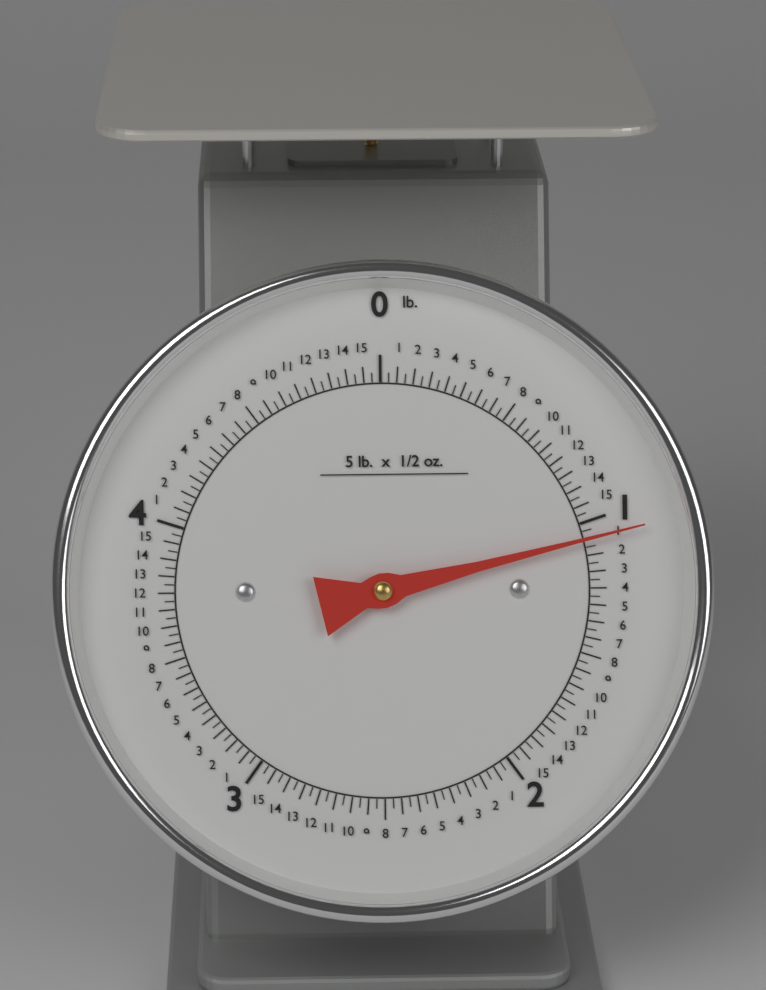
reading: 1.06250 lb
